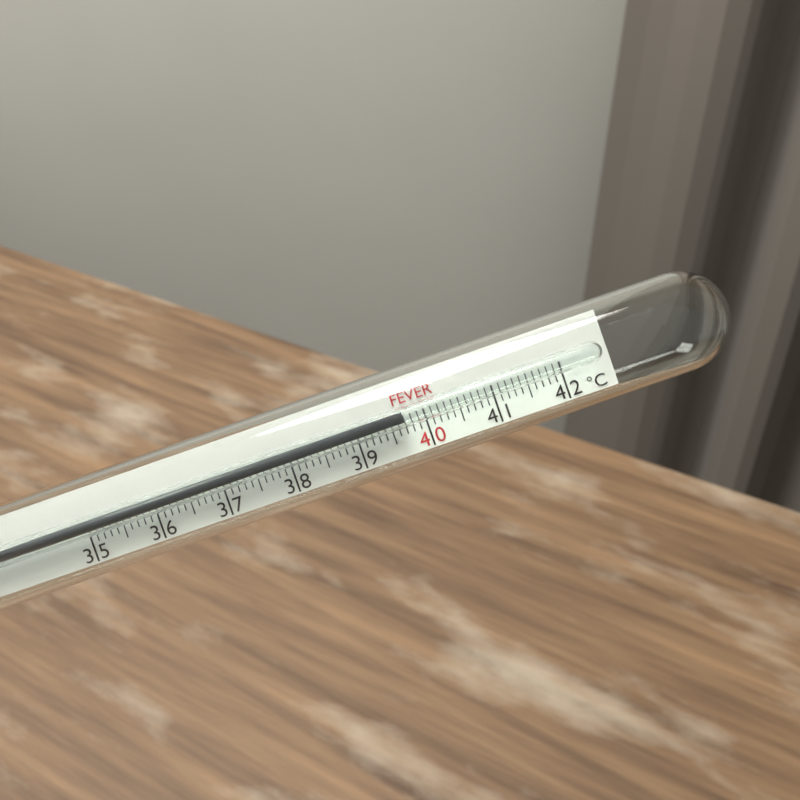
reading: 39.7 °C
